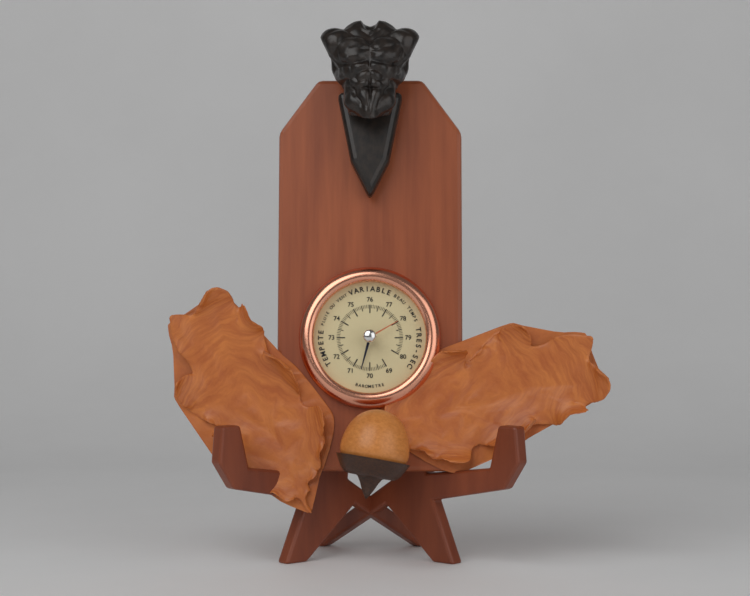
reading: 70.5 (no unit)
